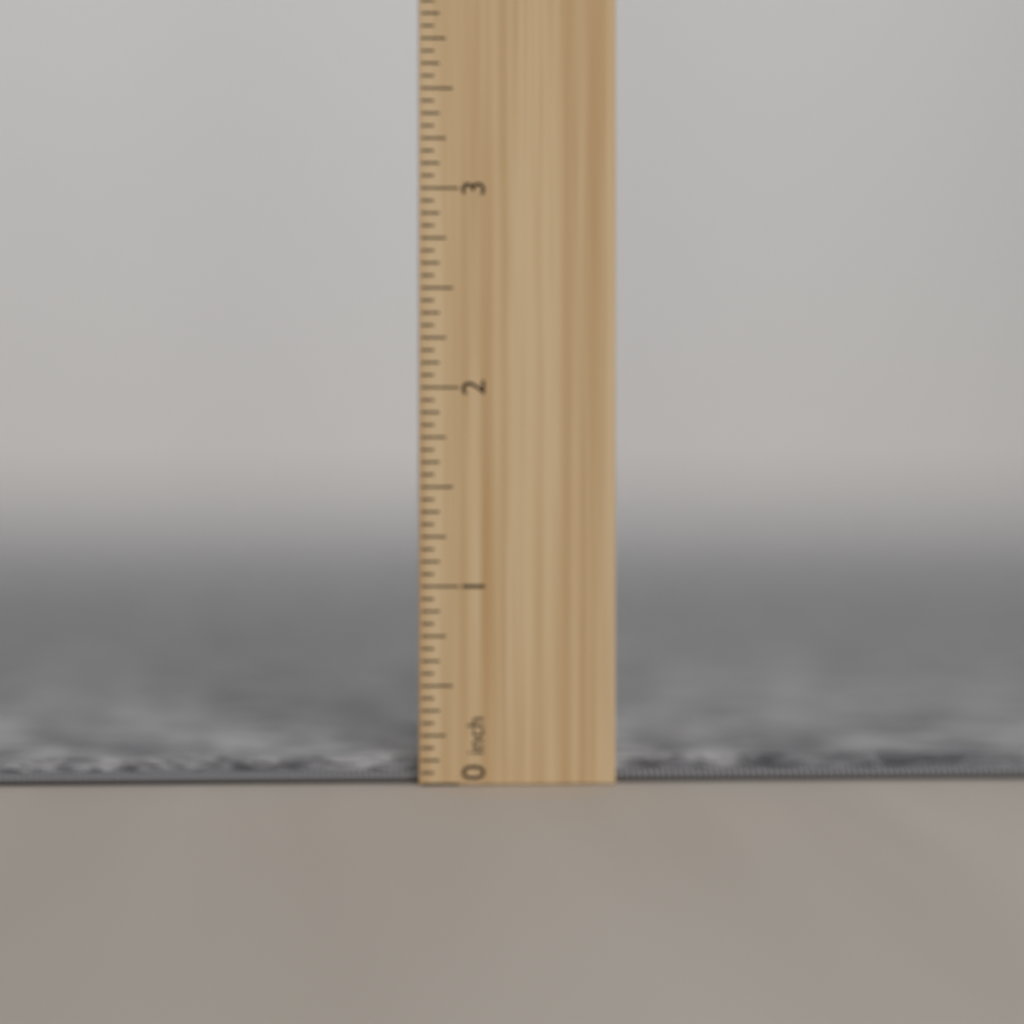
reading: 0.1250 inch
